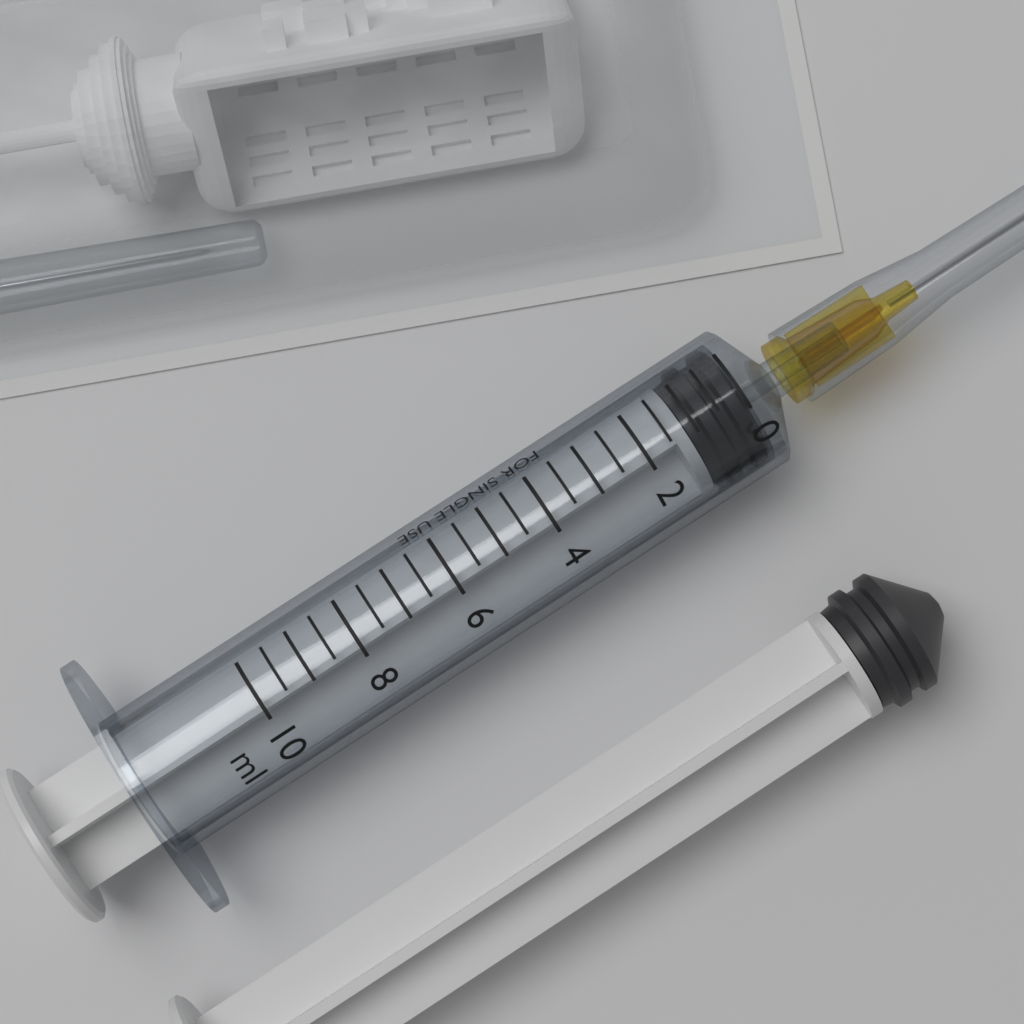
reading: 0.0 ml
